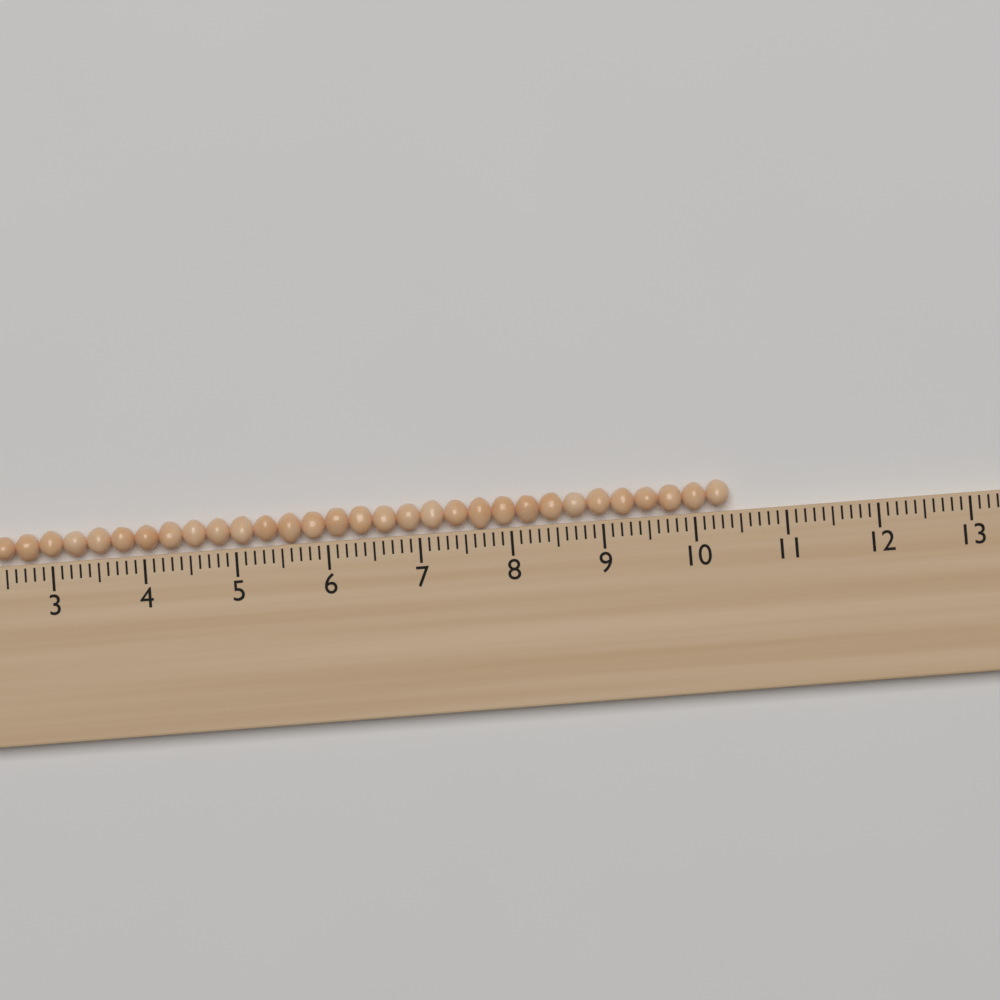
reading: 10.4 (no unit)
